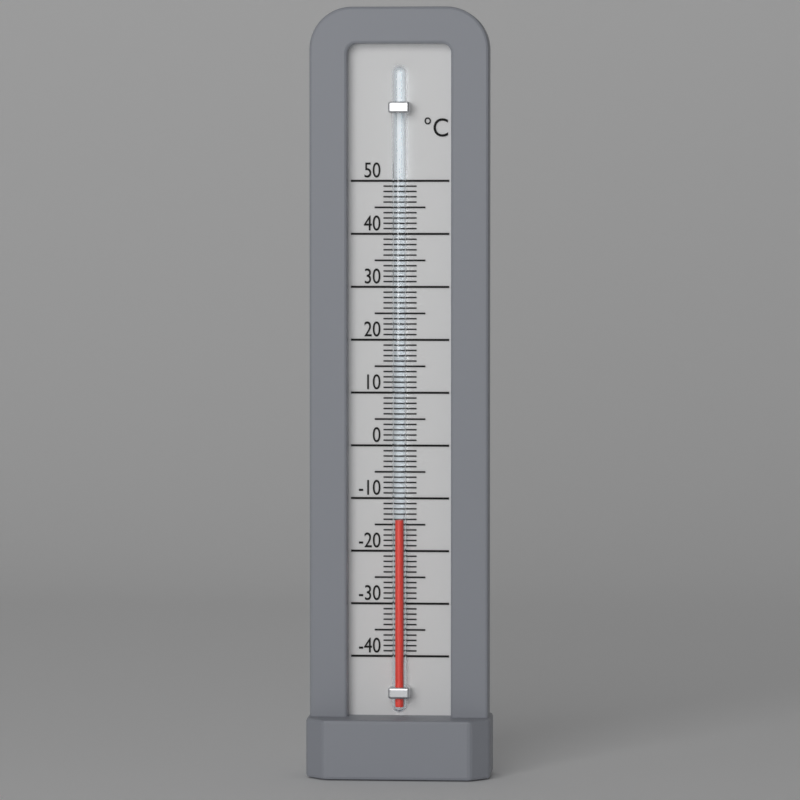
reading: -14 °C
